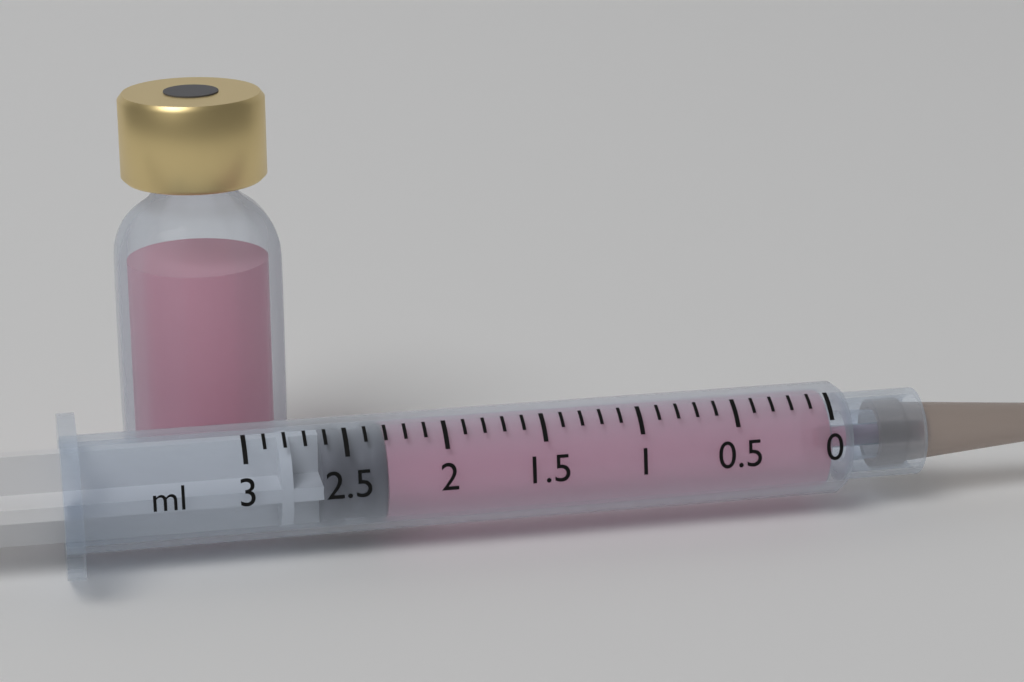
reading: 2.3 ml
